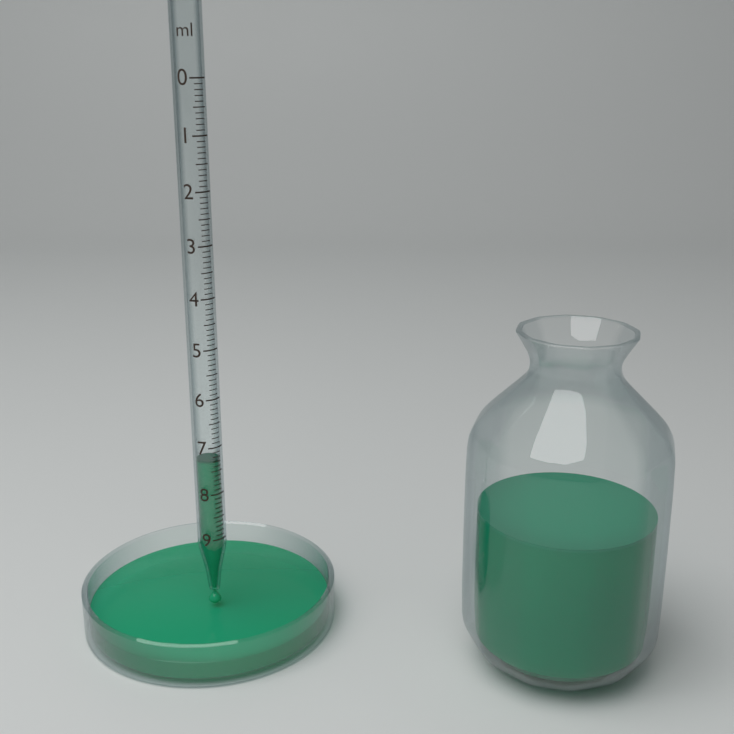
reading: 7.3 ml
